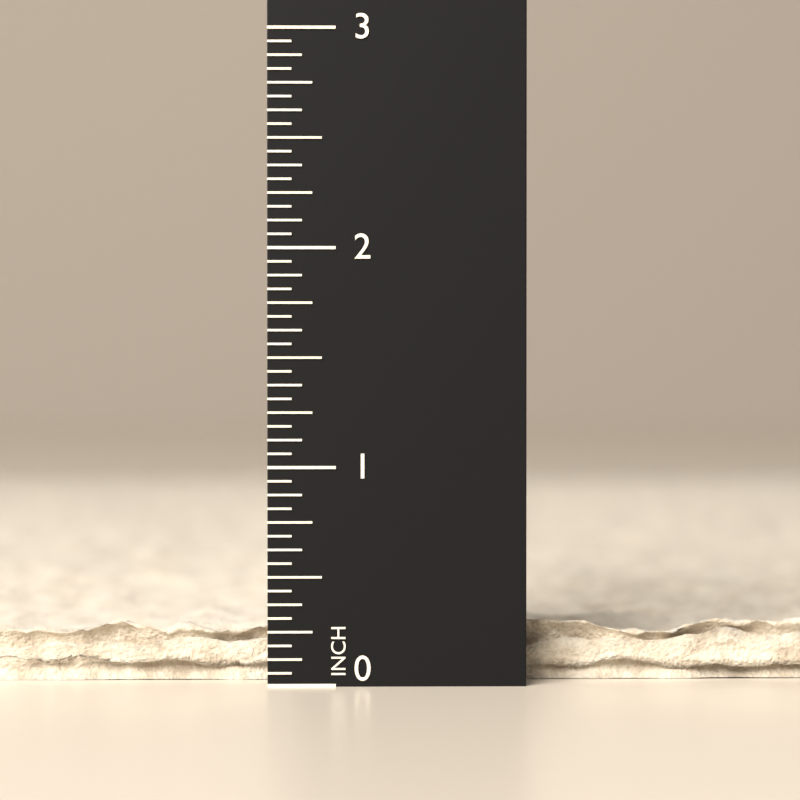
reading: 0.3125 in
